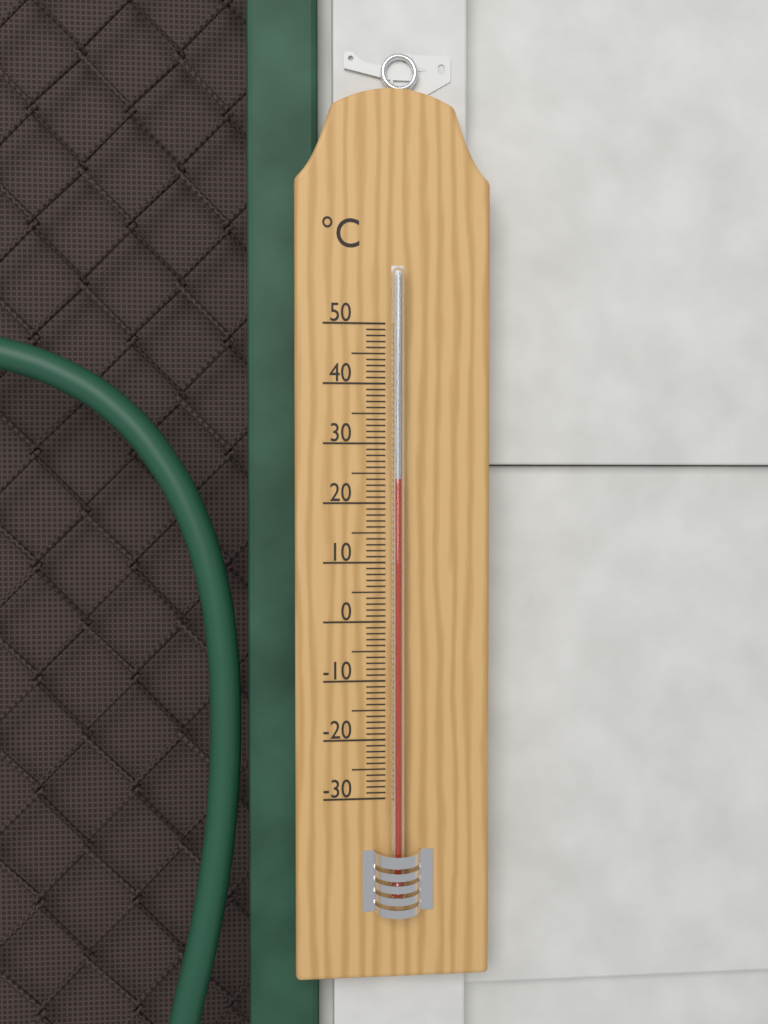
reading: 24 °C
